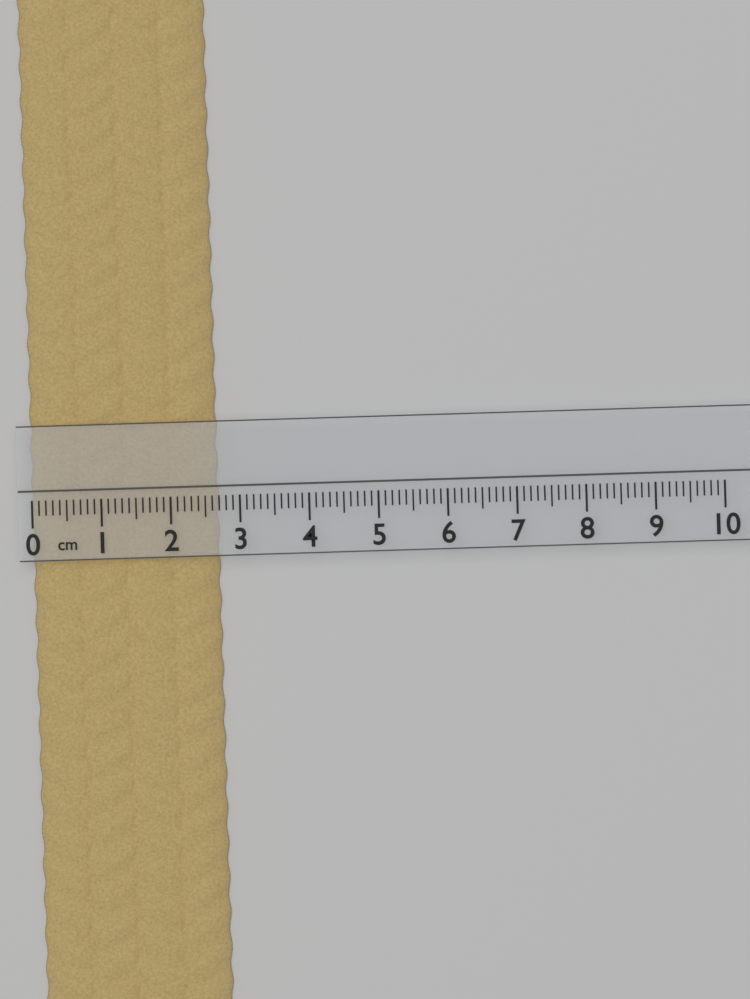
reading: 2.7 cm
